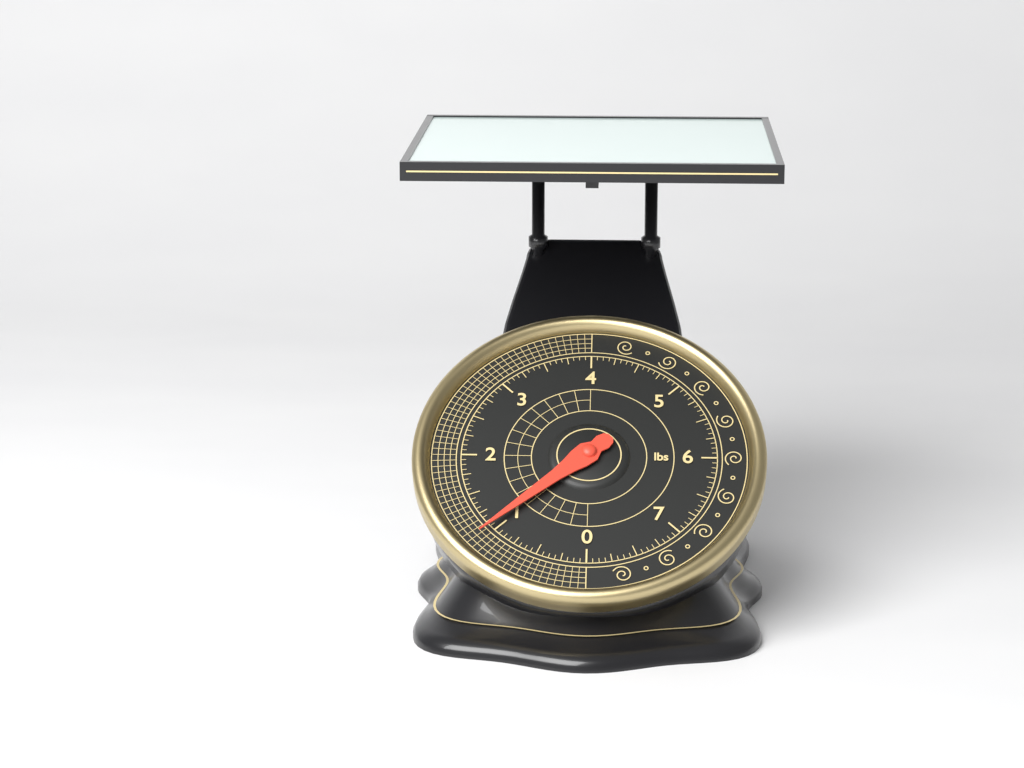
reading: 1.0625 lbs
